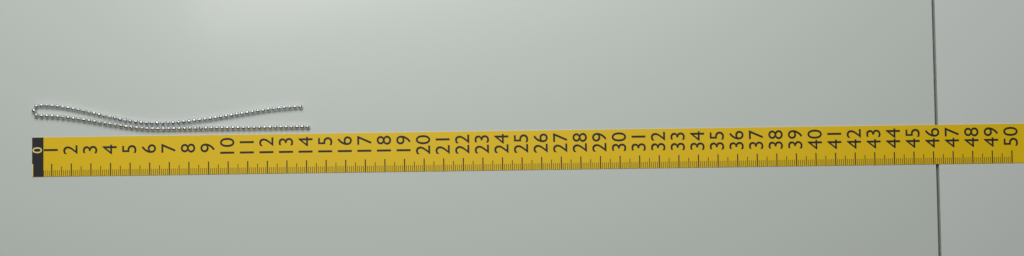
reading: 14.2 cm
